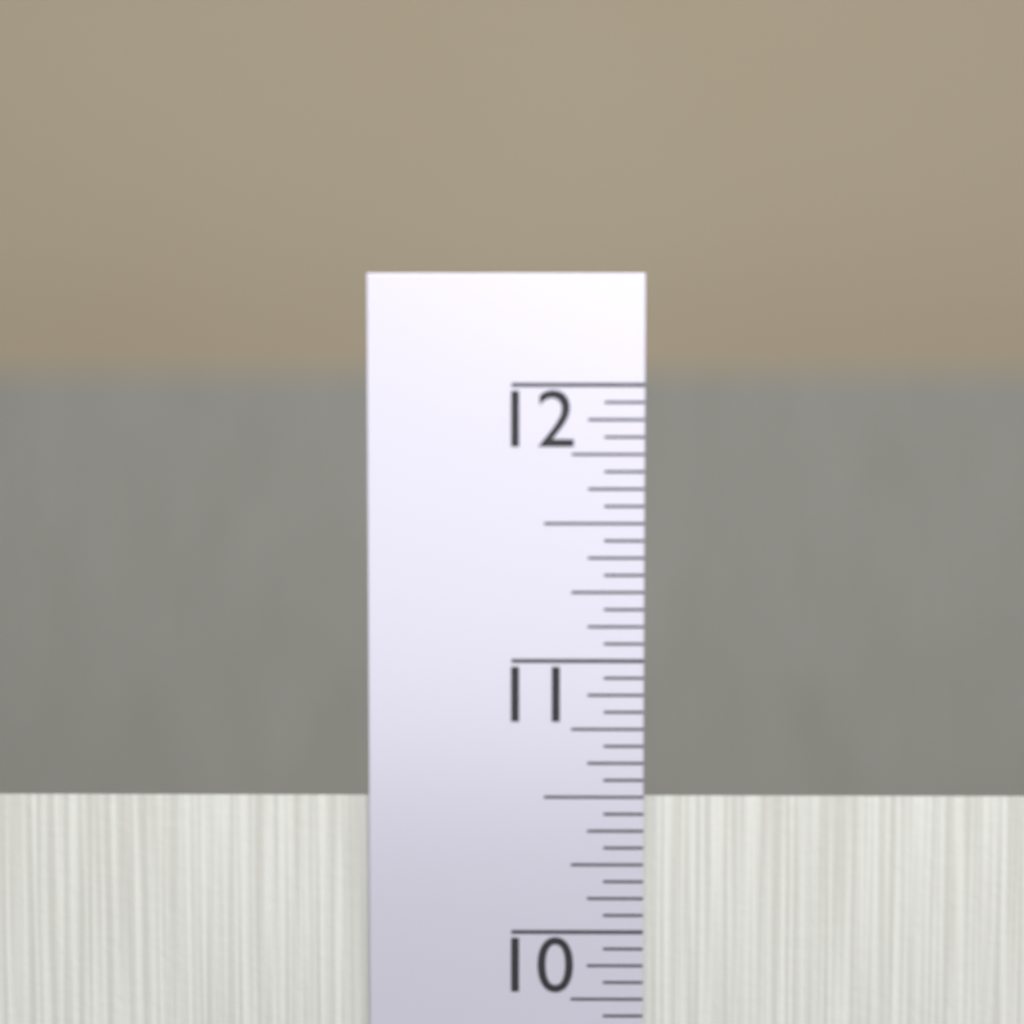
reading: 10.5000 in
